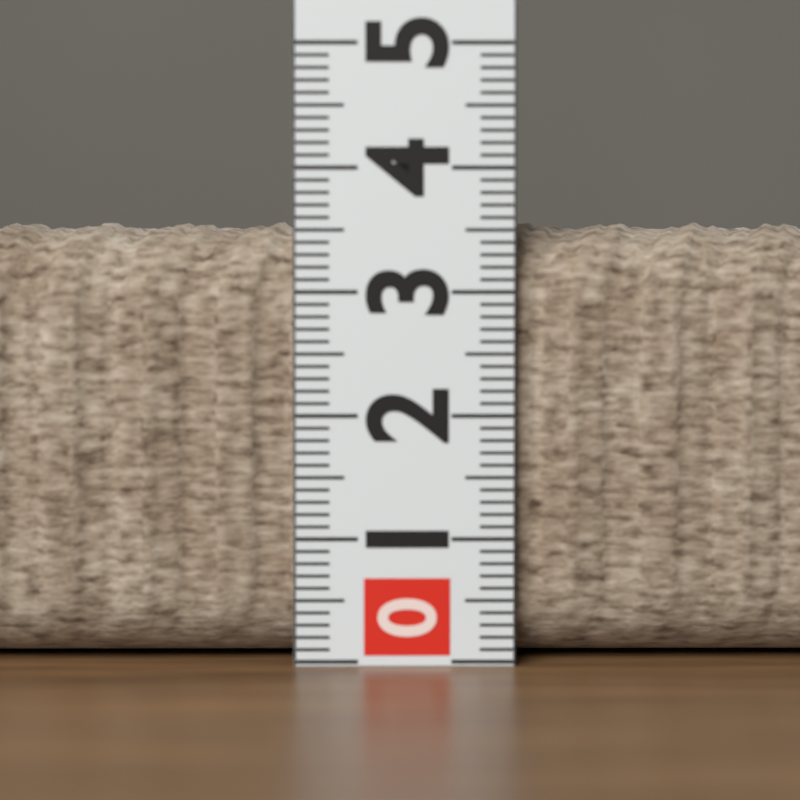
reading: 3.6 (no unit)
